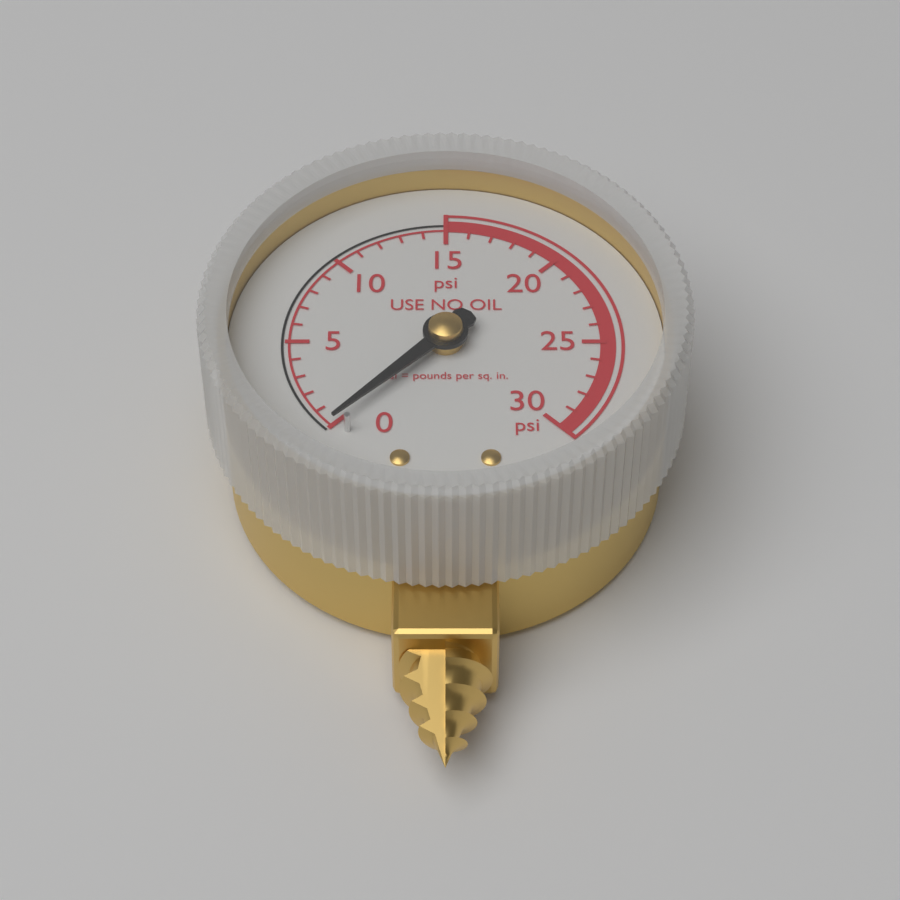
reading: 0 psi
